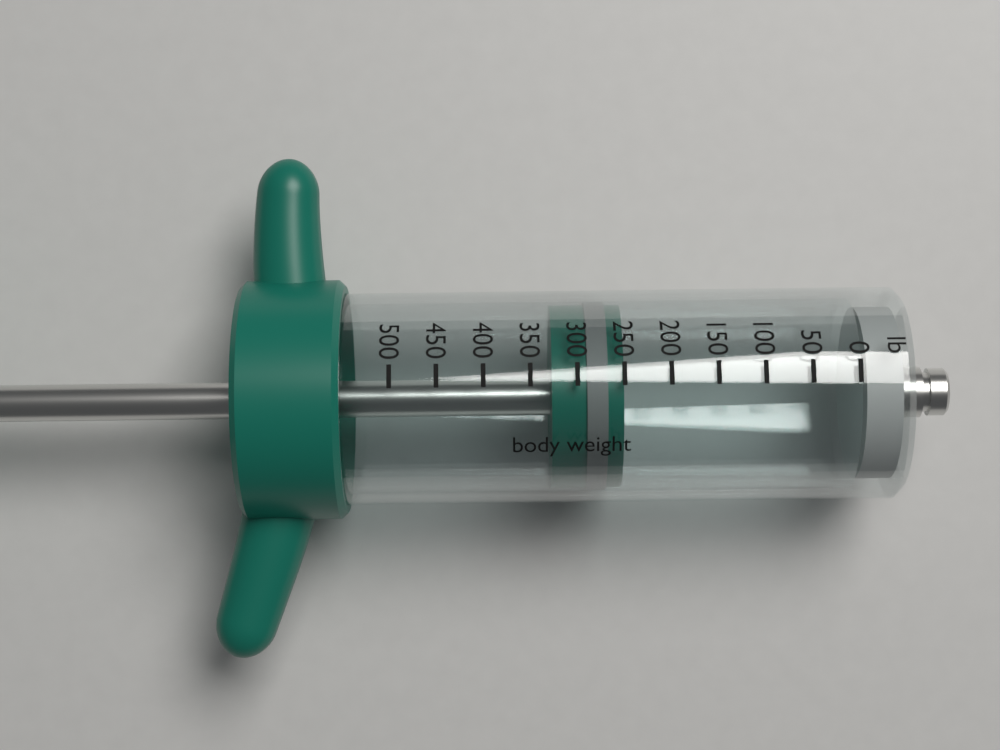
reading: 250 lb
